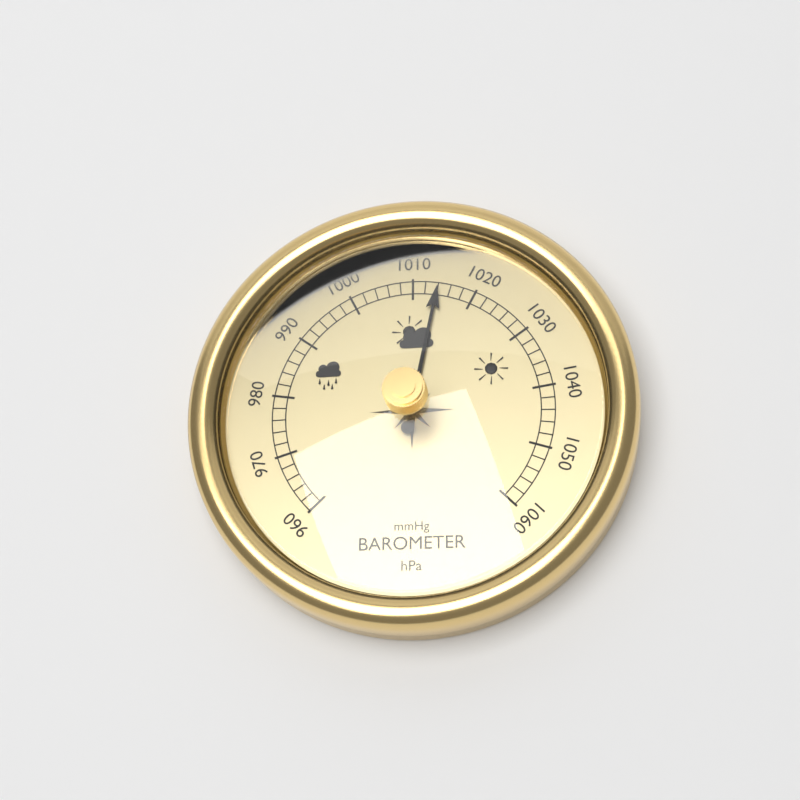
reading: 1014 hPa
